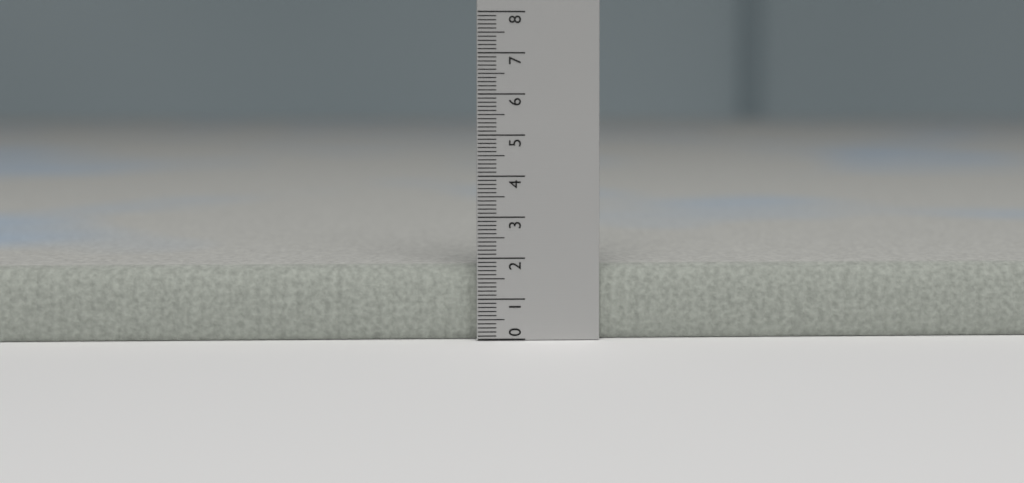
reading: 1.8 (no unit)
